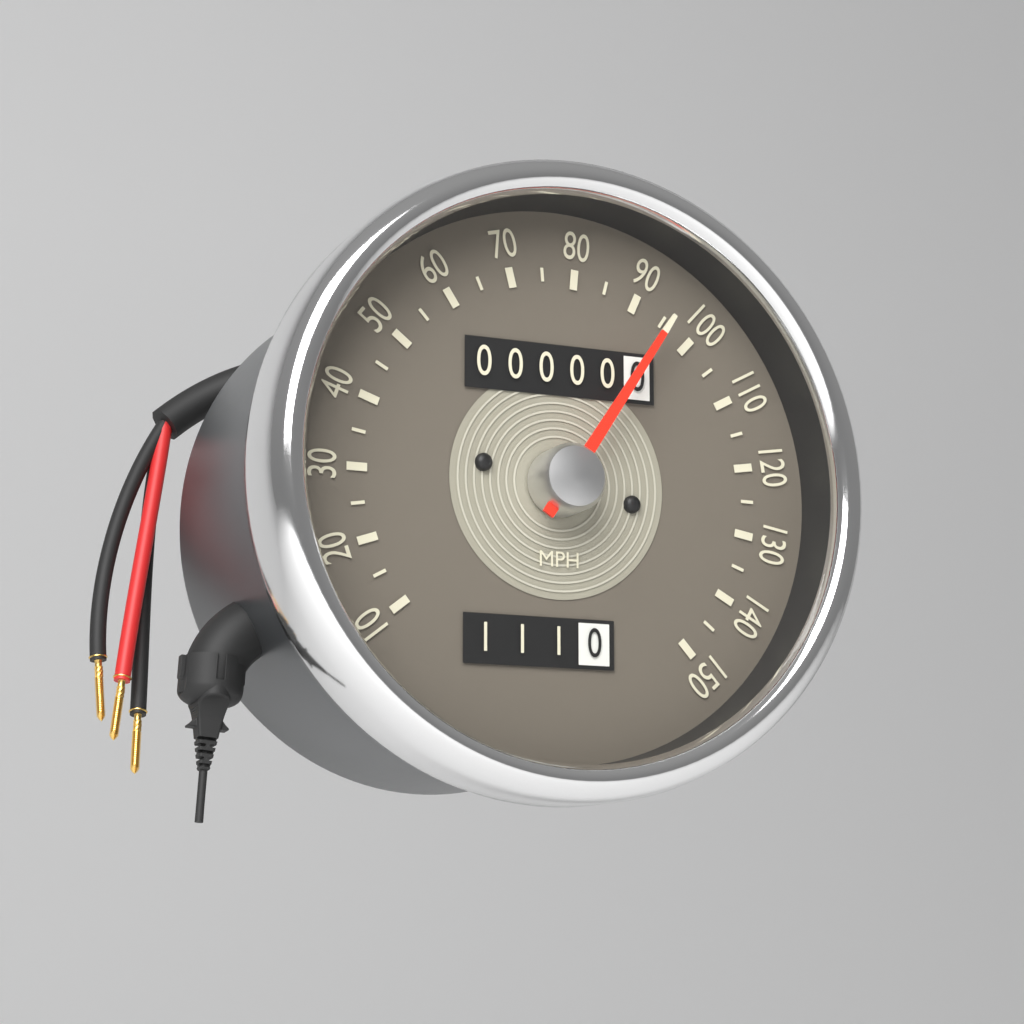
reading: 95 MPH
